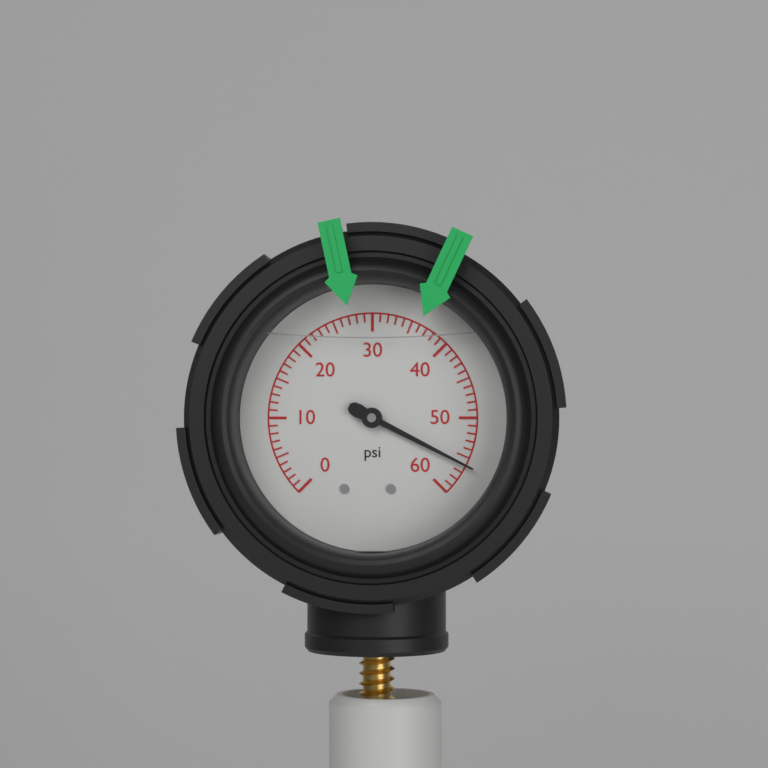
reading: 56 psi
